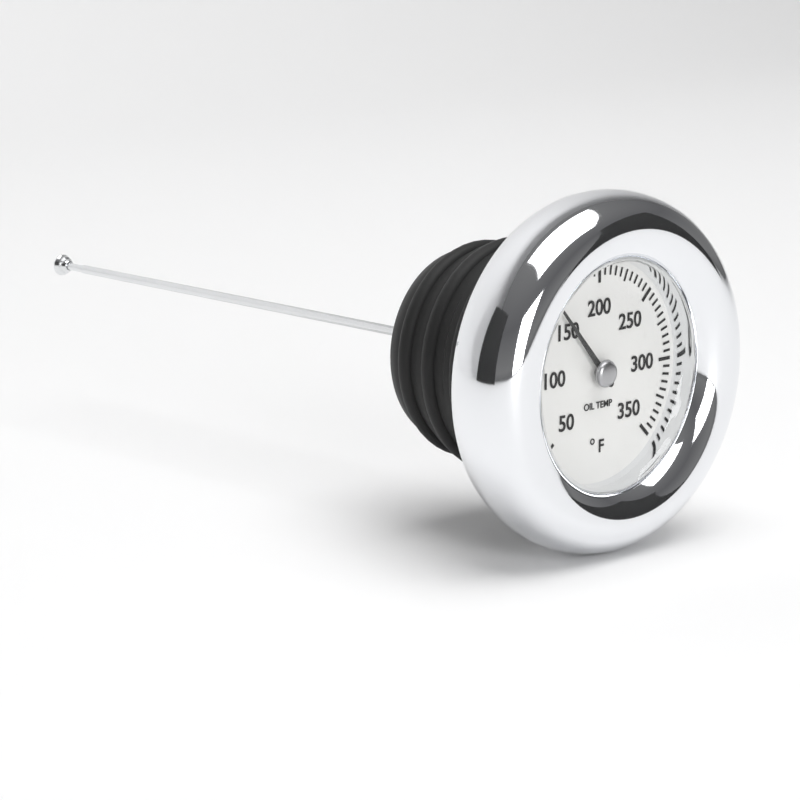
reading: 155 °F
